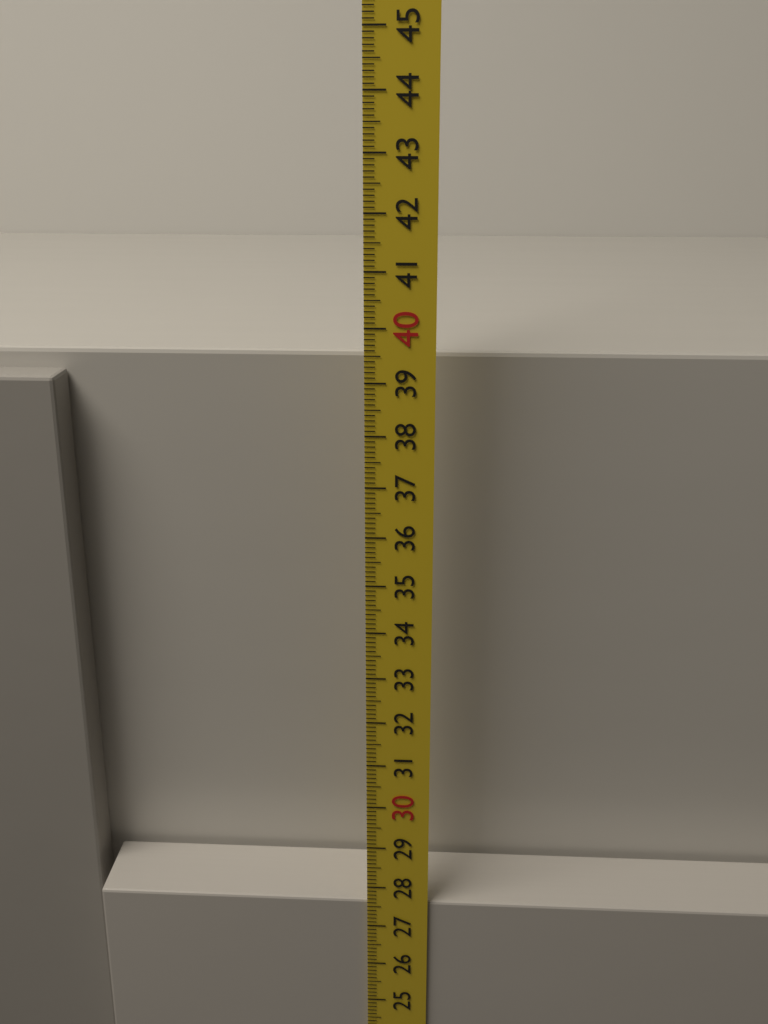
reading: 27.6 cm
